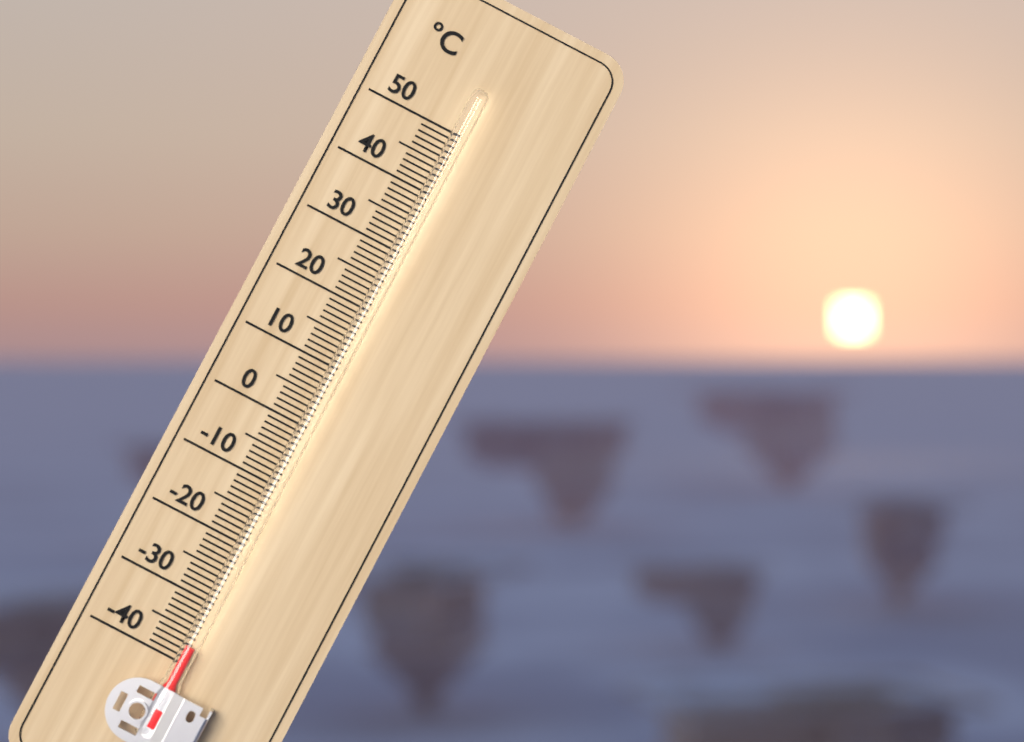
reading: -37 °C
